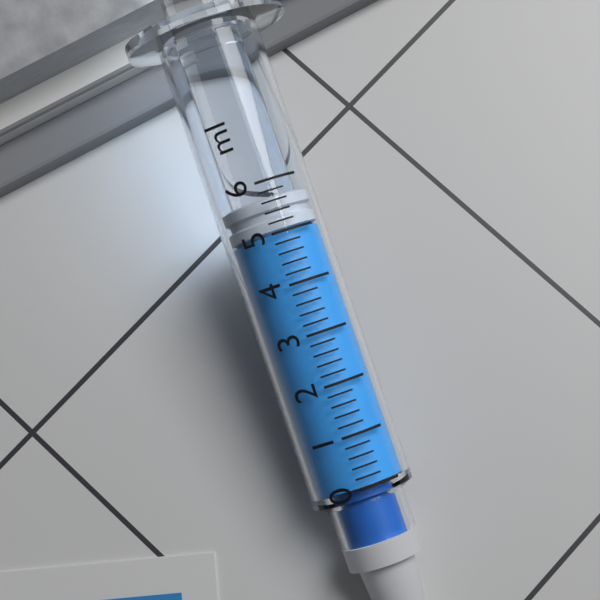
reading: 5.0 ml
